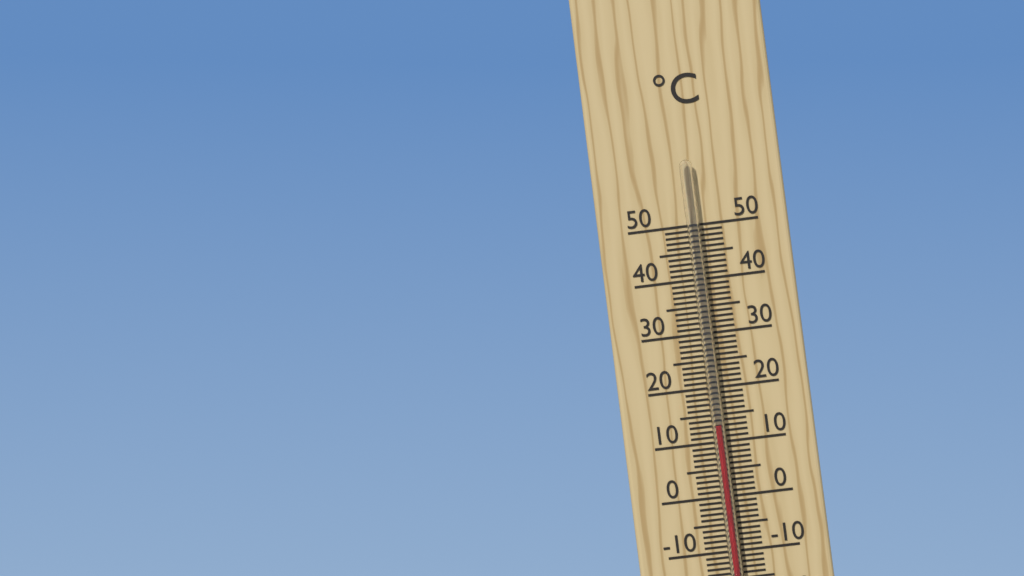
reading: 13 °C
